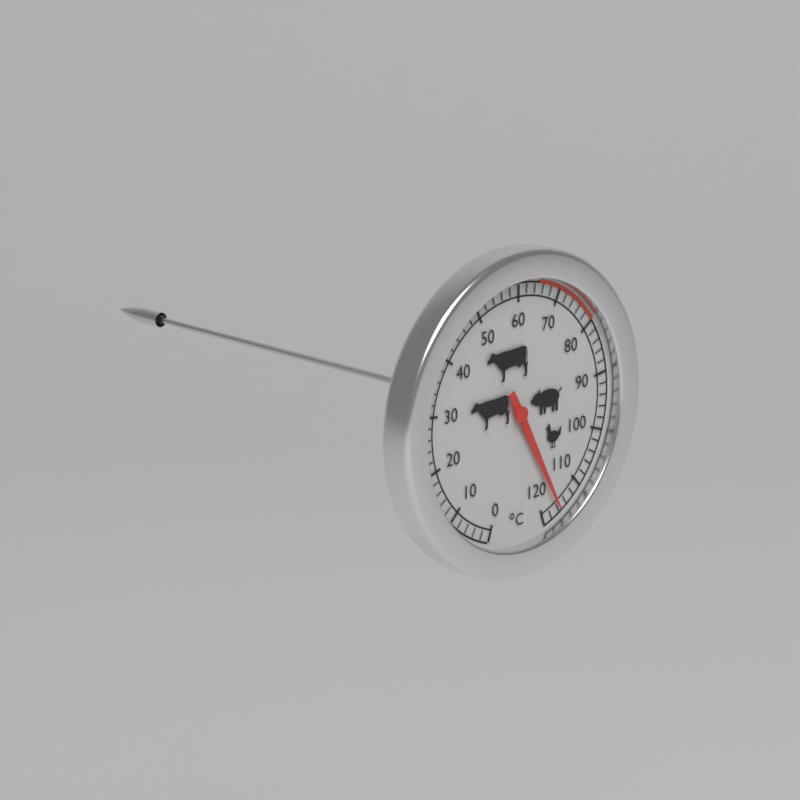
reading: 116 °C
